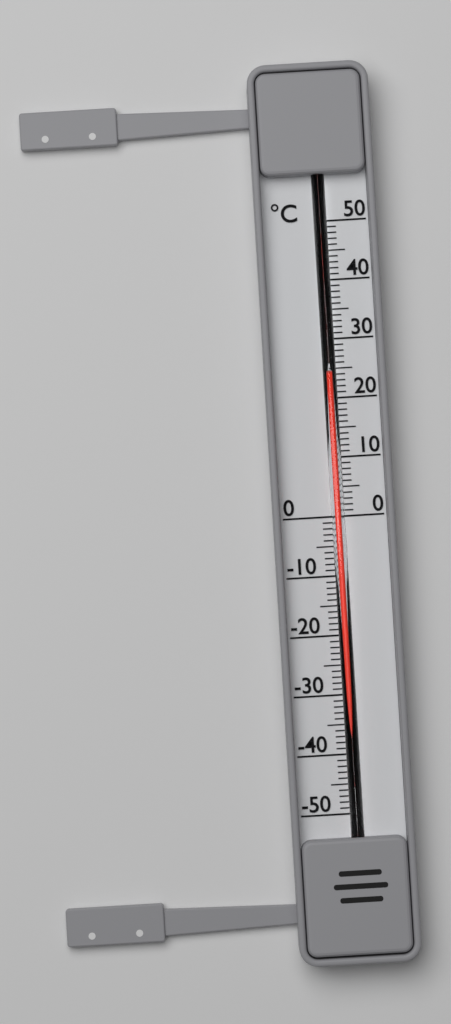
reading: 24 °C
